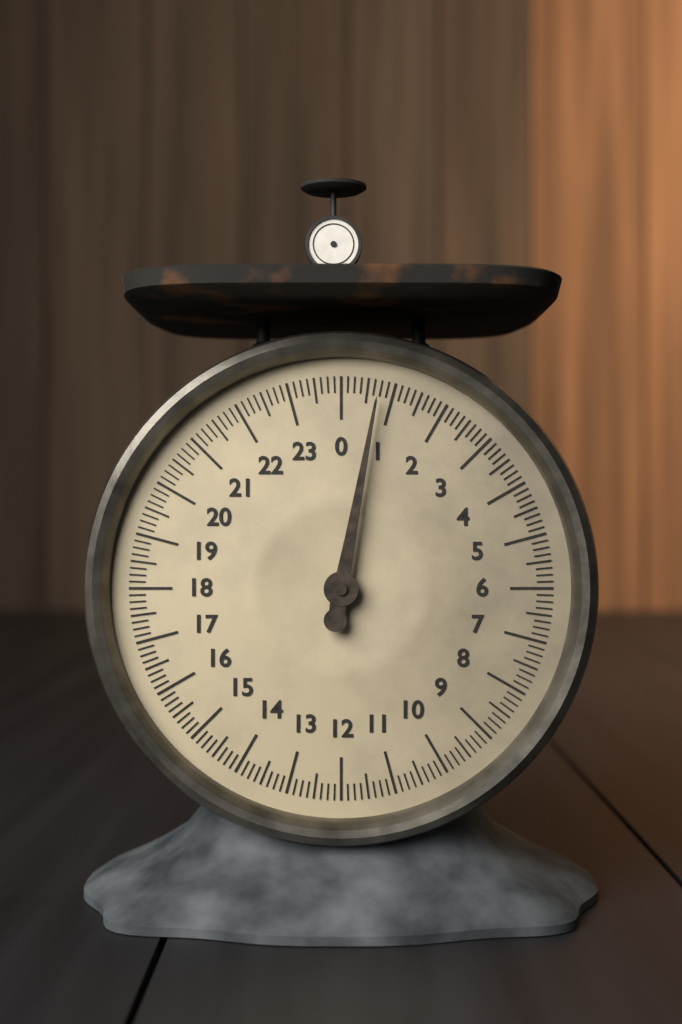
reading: 0.700 (no unit)
